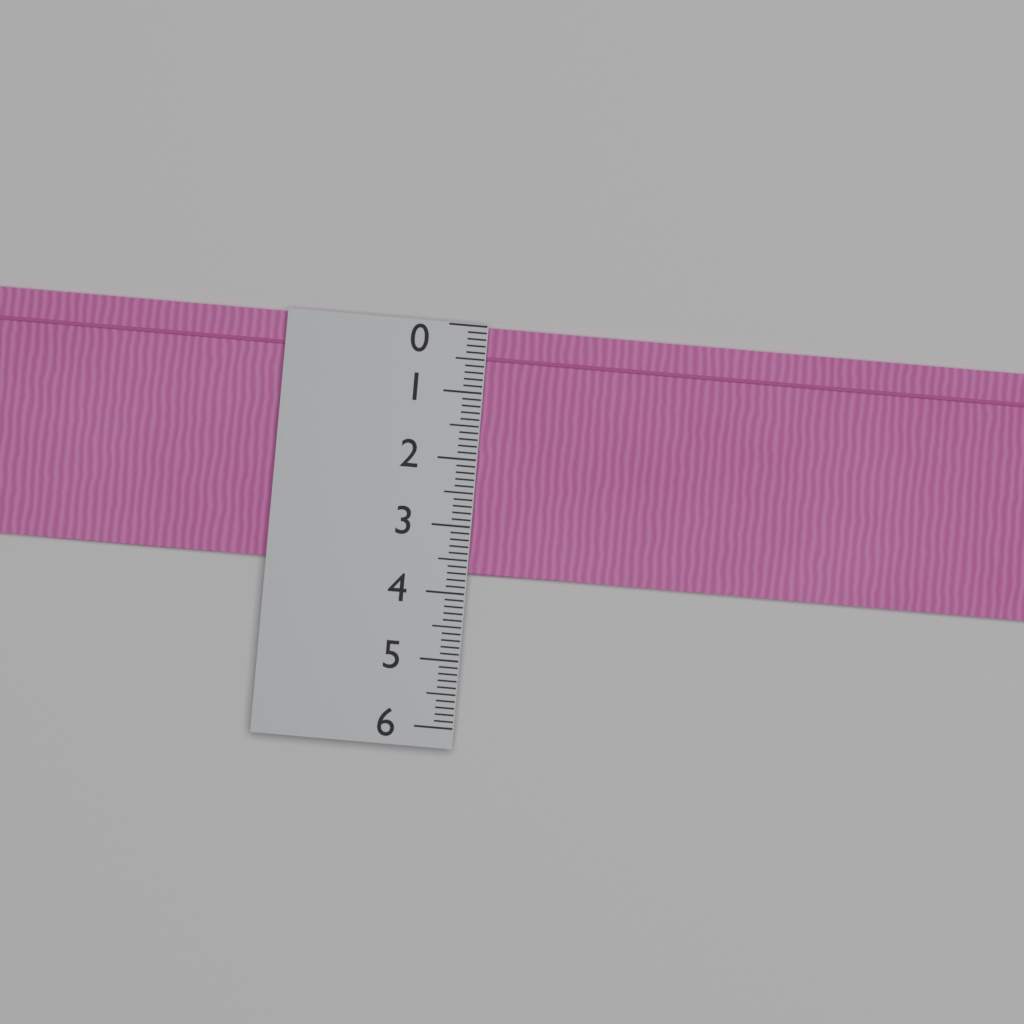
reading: 3.7 (no unit)
